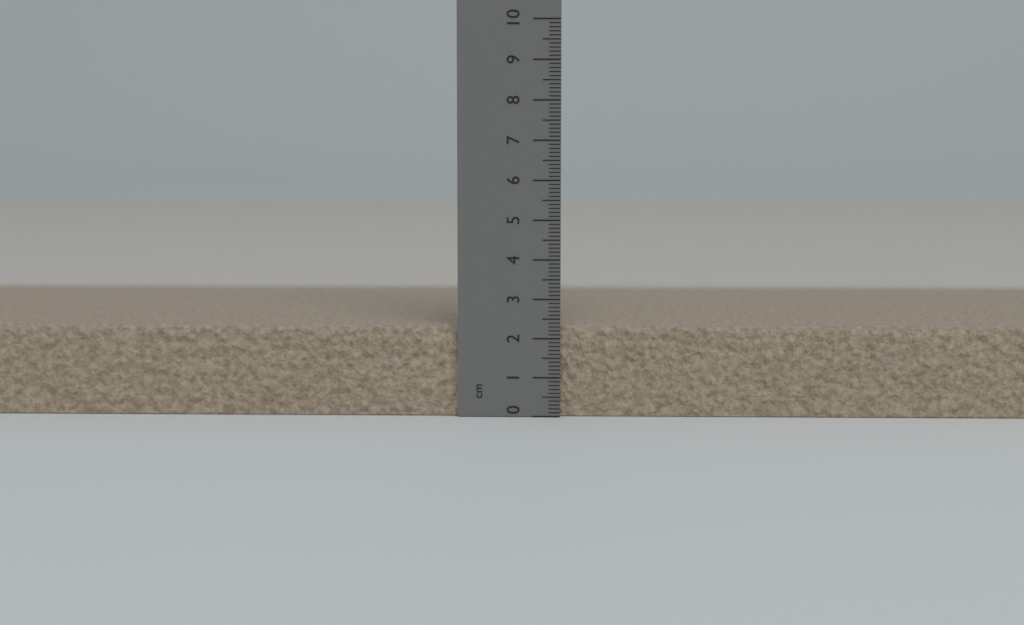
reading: 2.3 cm
